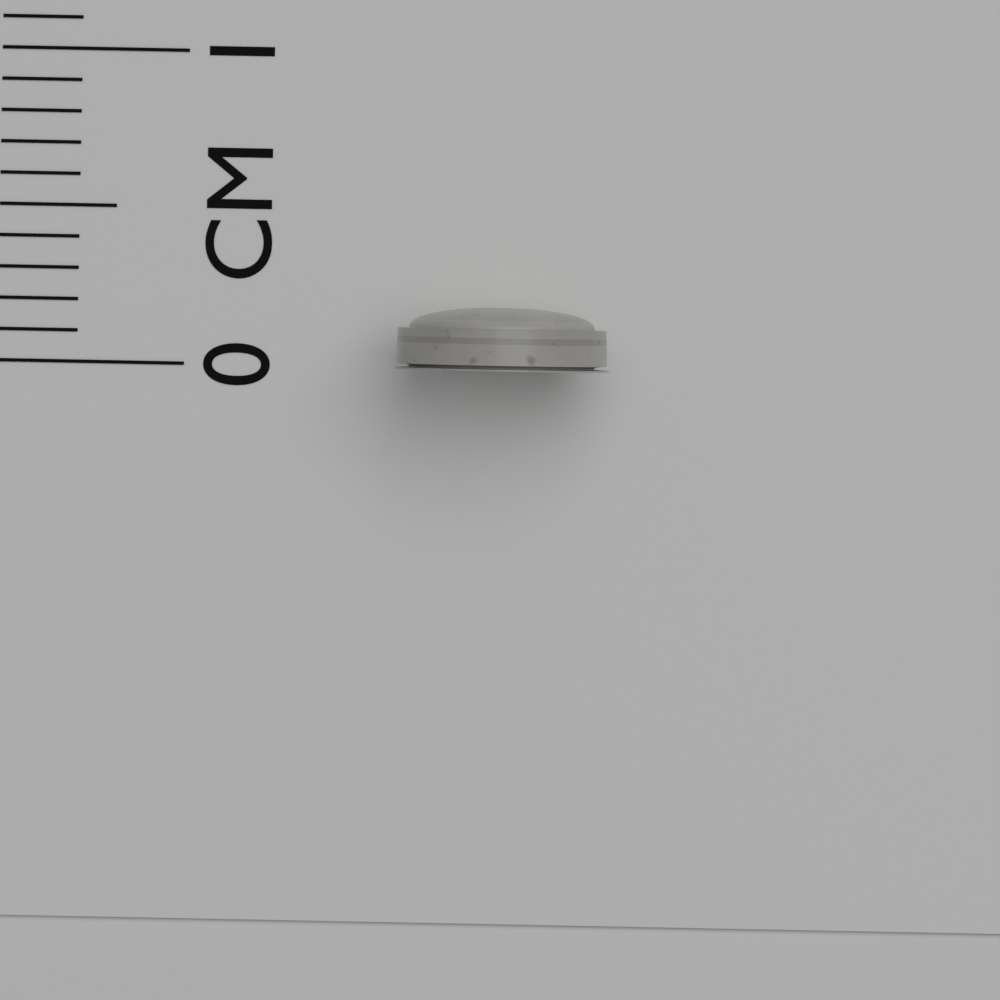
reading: 0.2 cm
